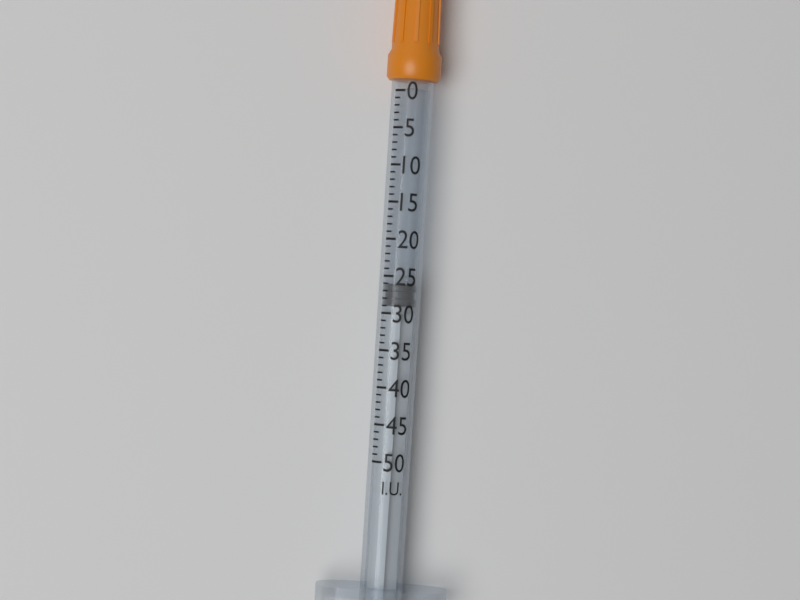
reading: 26 I.U.
